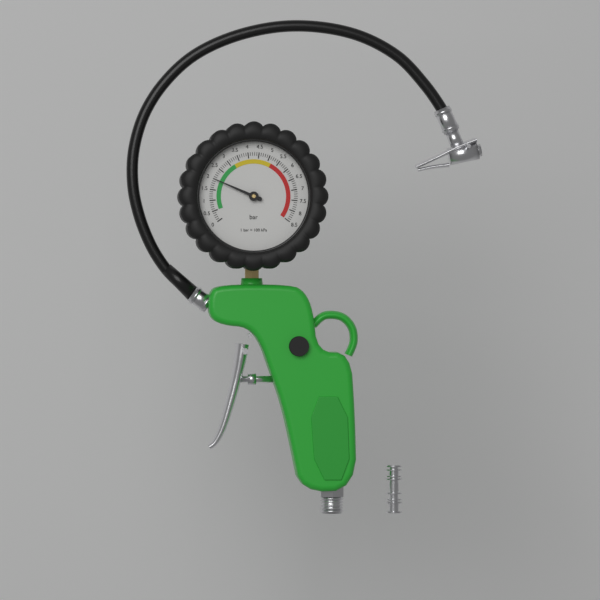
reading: 2.0 bar
